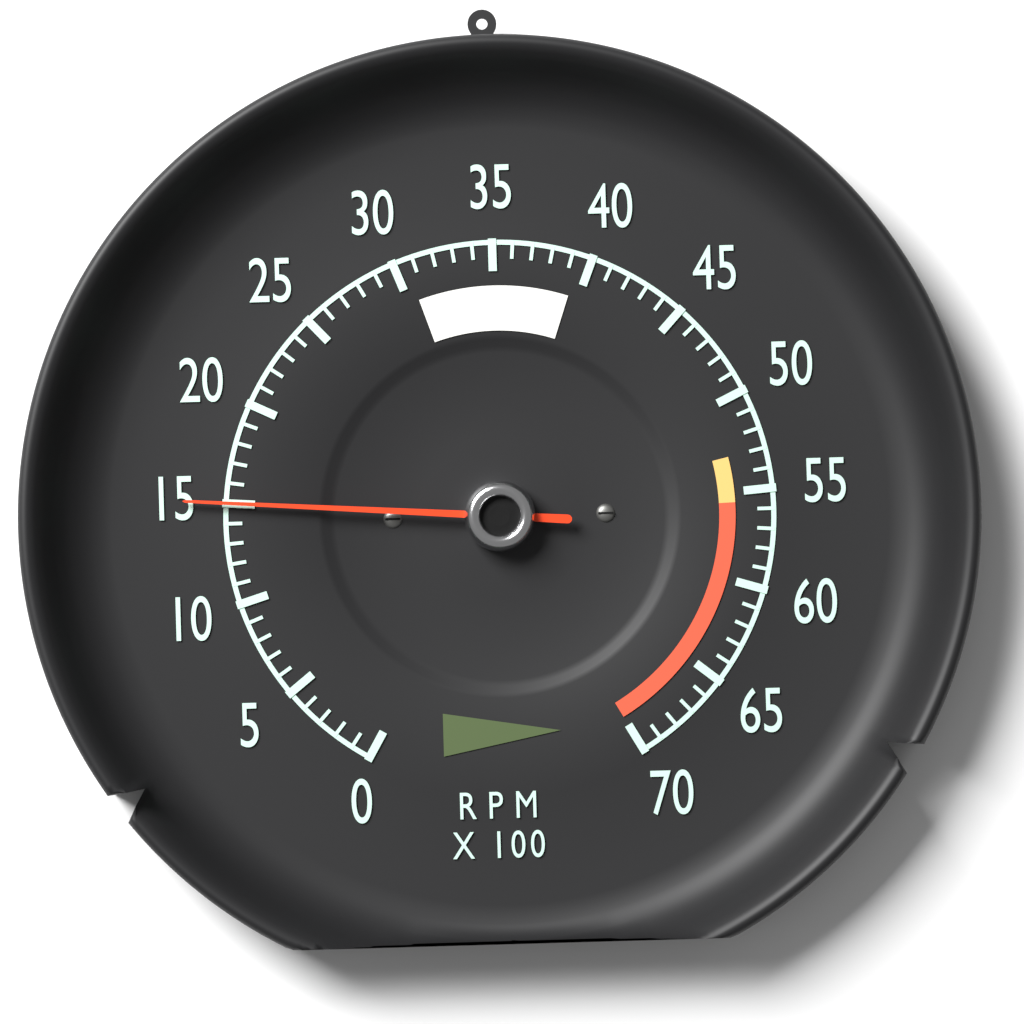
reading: 1500 RPM
